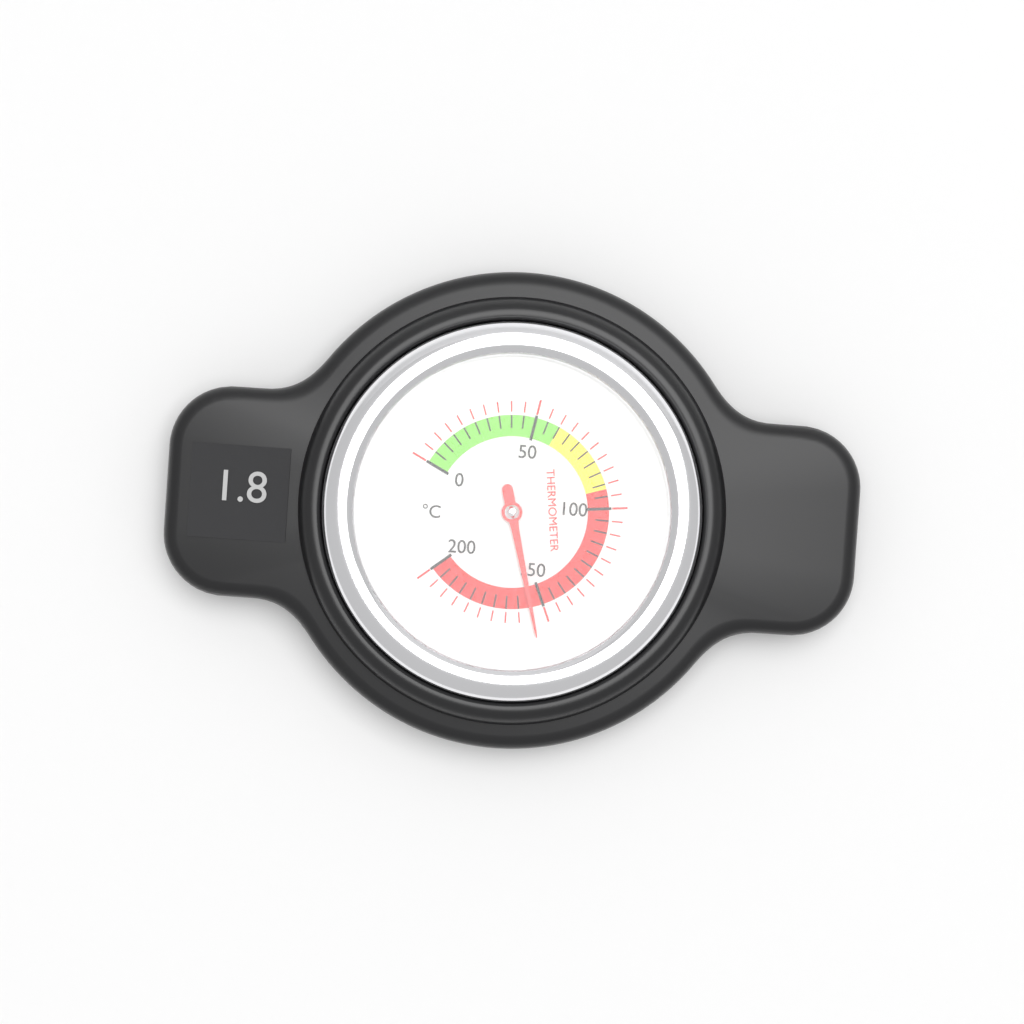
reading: 155 °C
